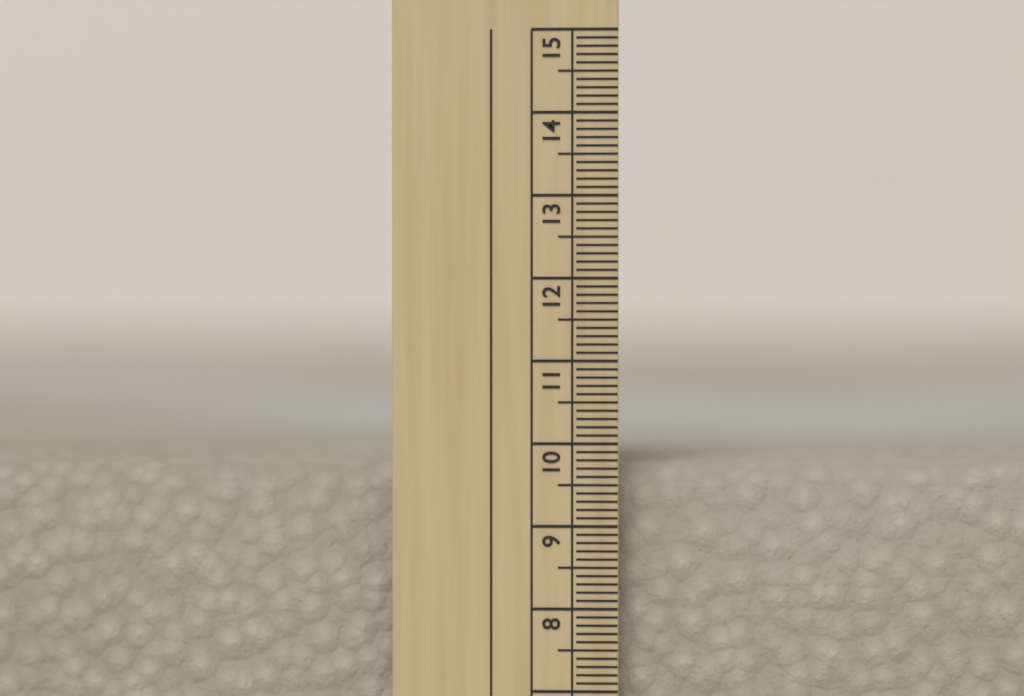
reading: 9.7 cm
